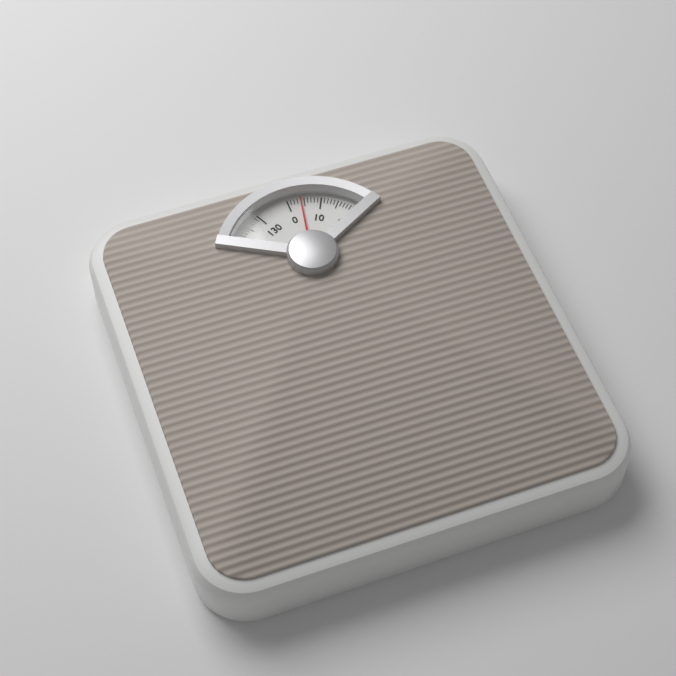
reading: 4 kg
